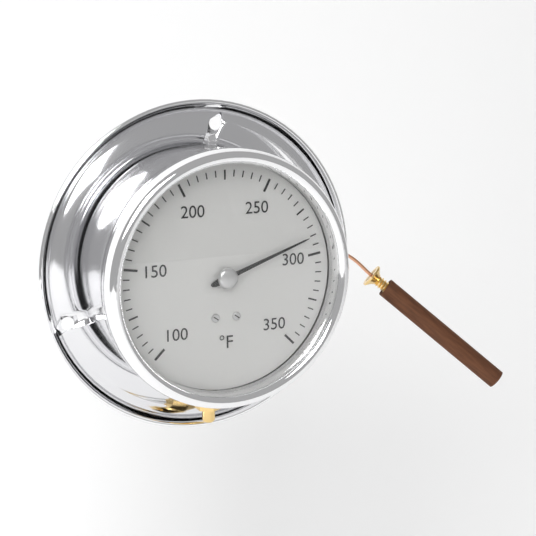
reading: 290 °F
